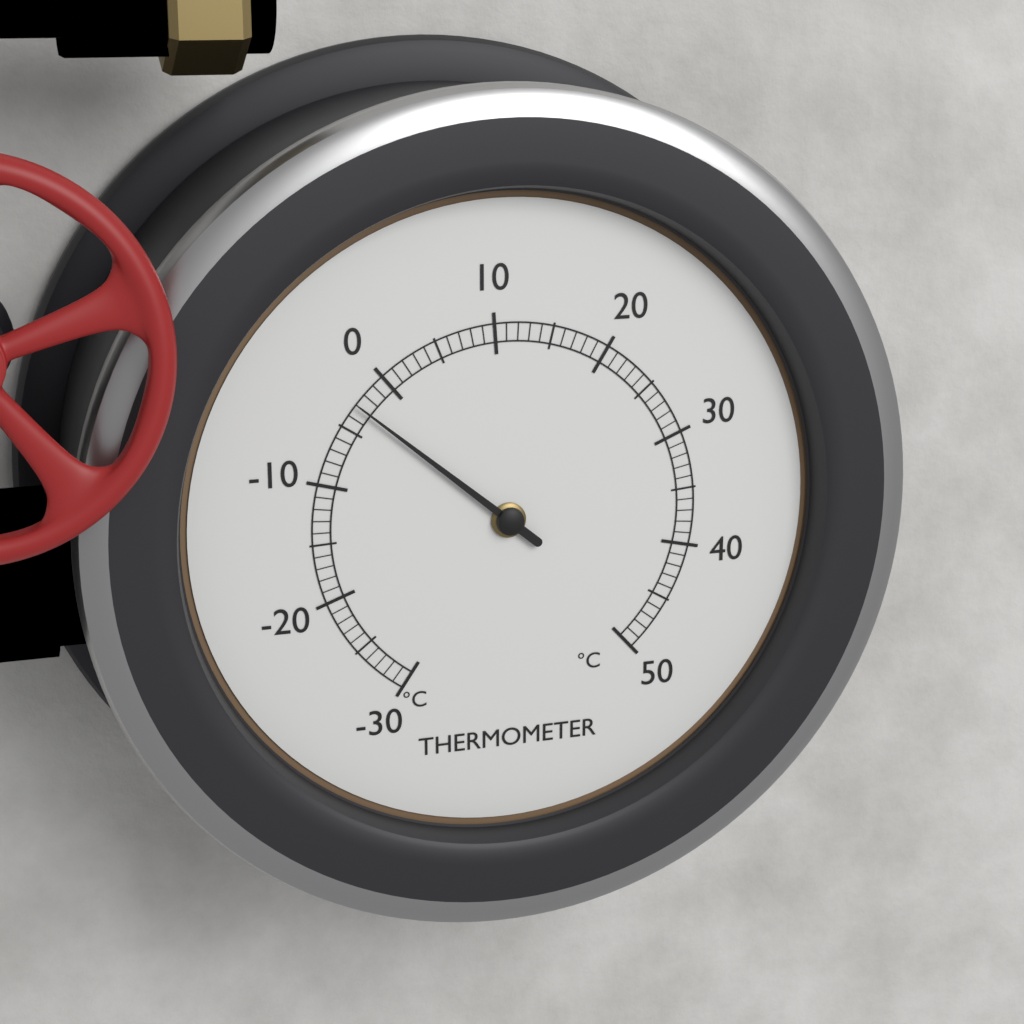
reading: -3 °C
